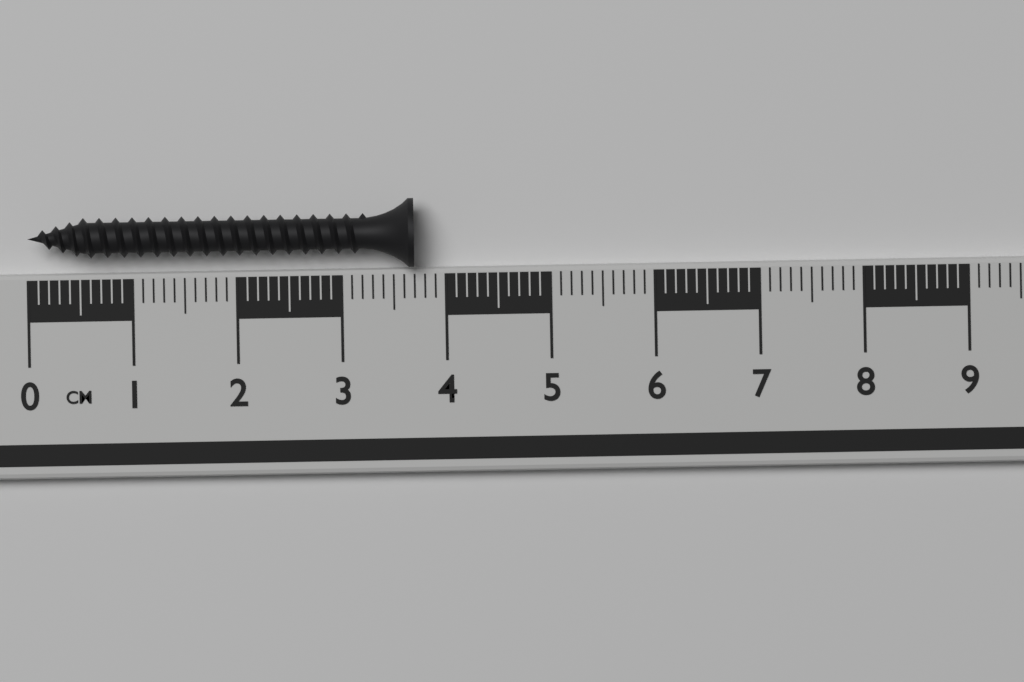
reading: 3.7 cm
